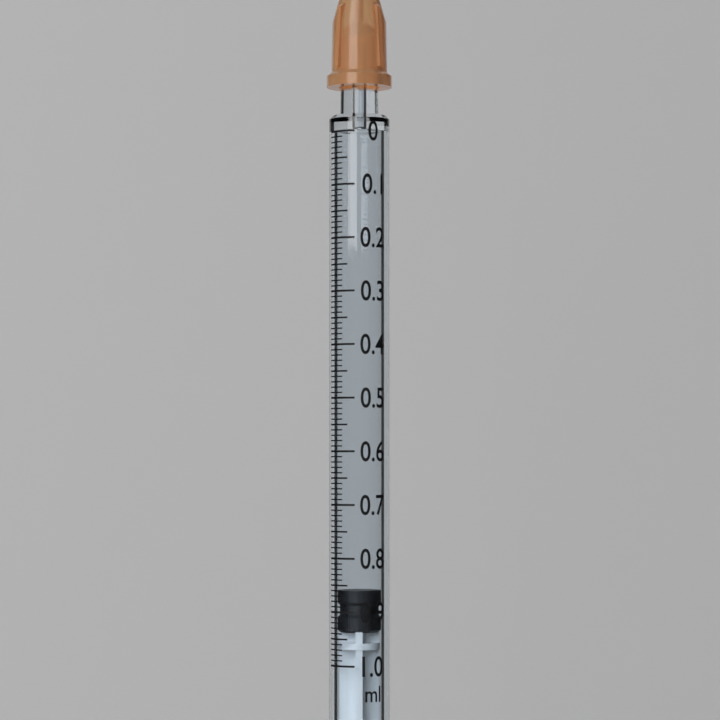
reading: 0.86 ml
